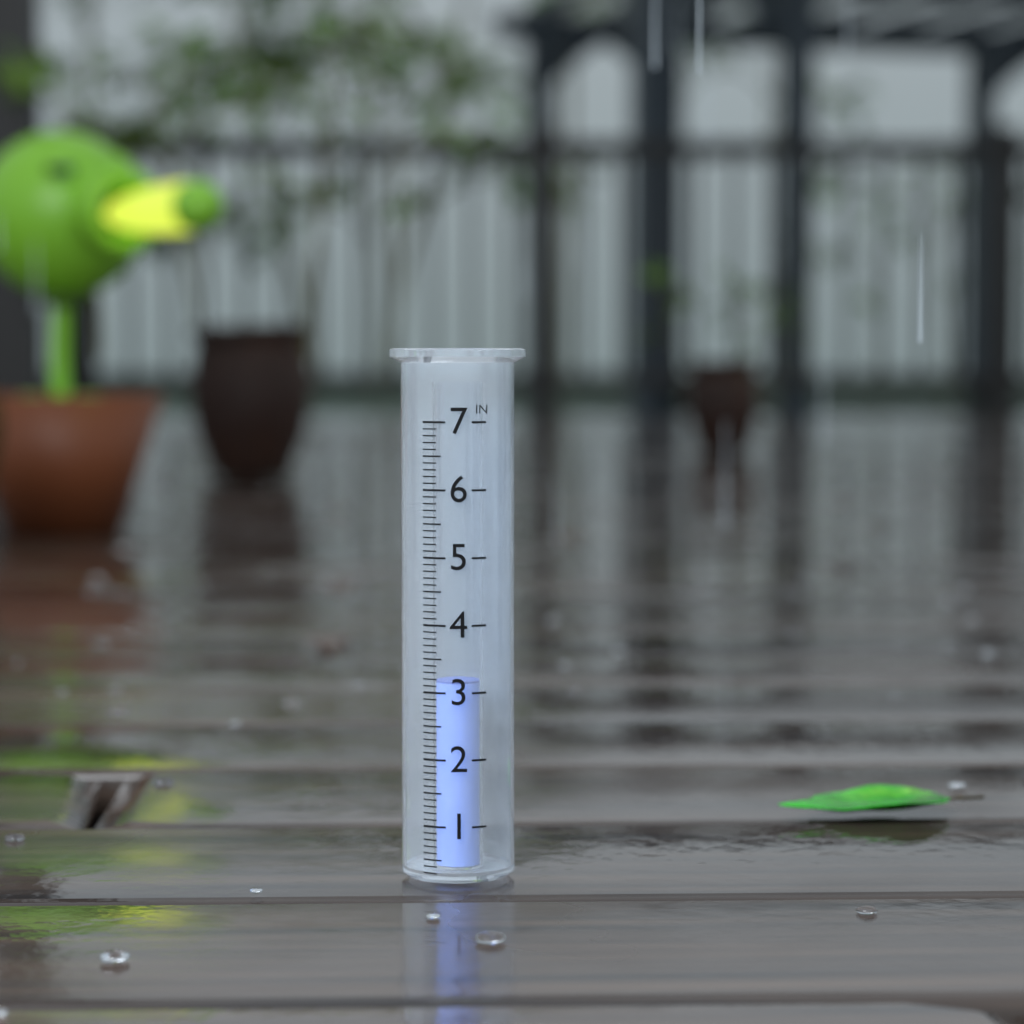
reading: 3.1 in
